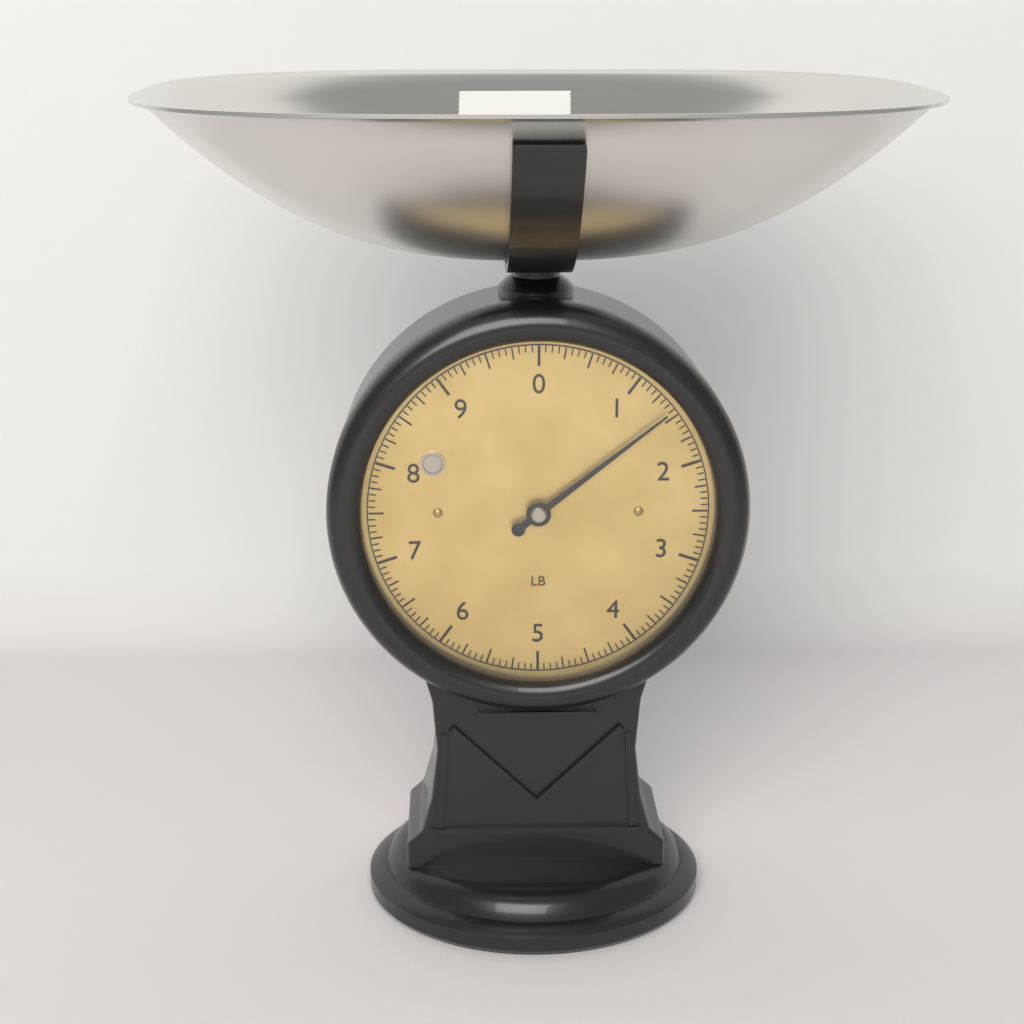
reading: 1.4375 lb
